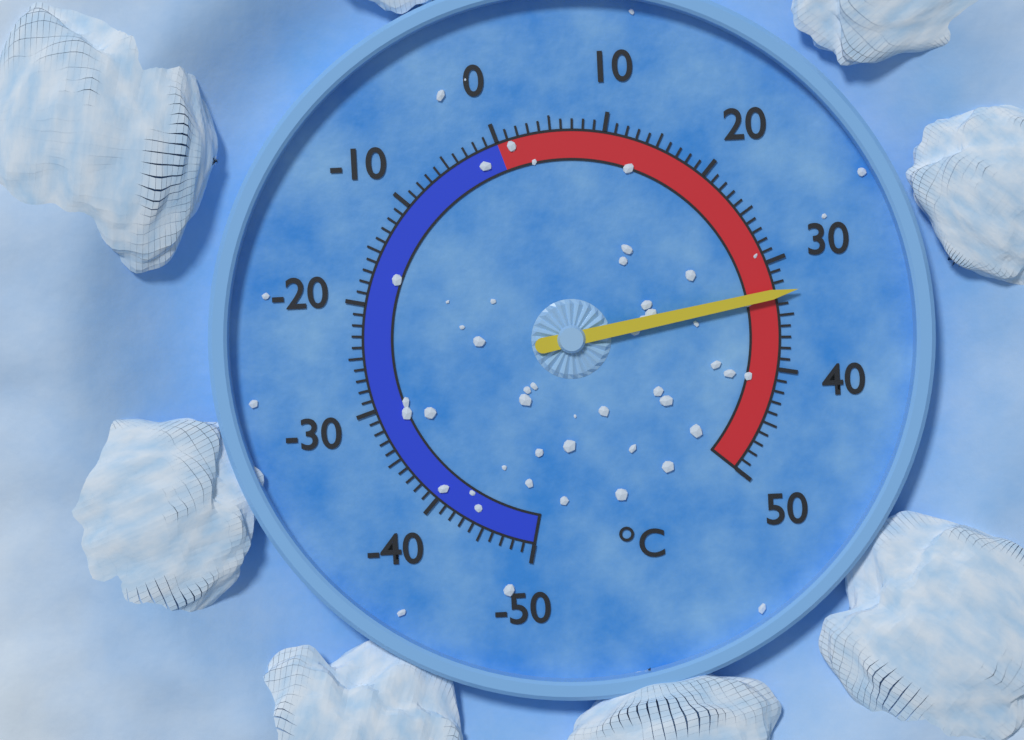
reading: 33 °C
